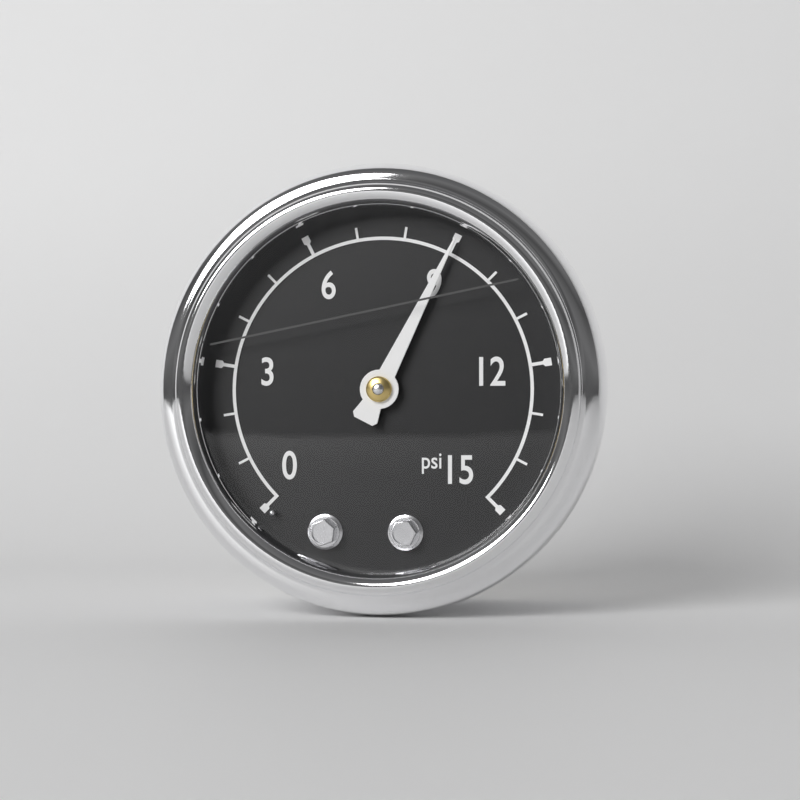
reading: 9 psi
